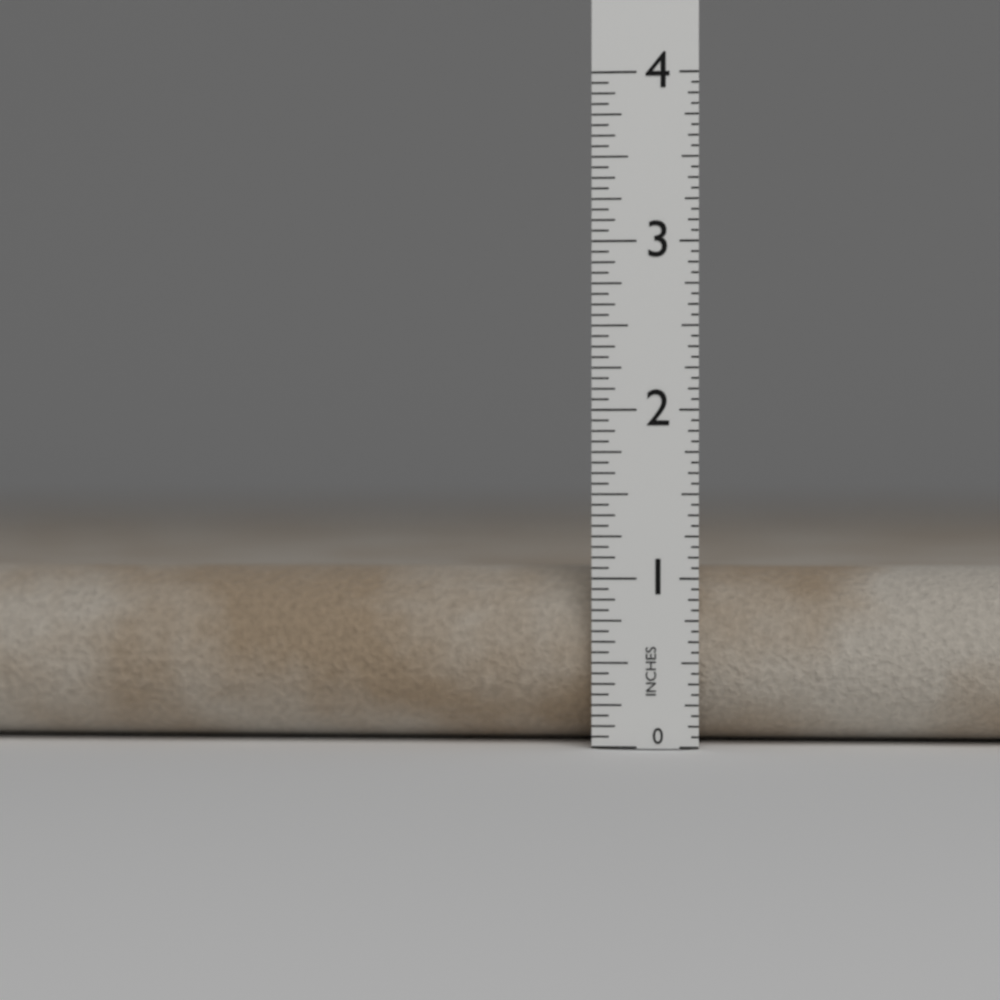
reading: 1.0625 in
